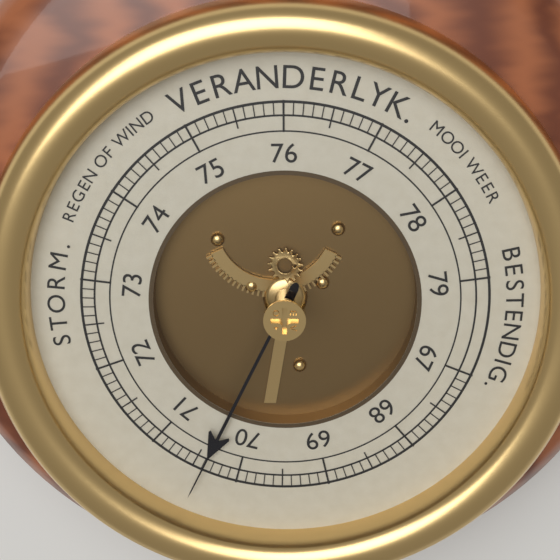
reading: 70.4 (no unit)
